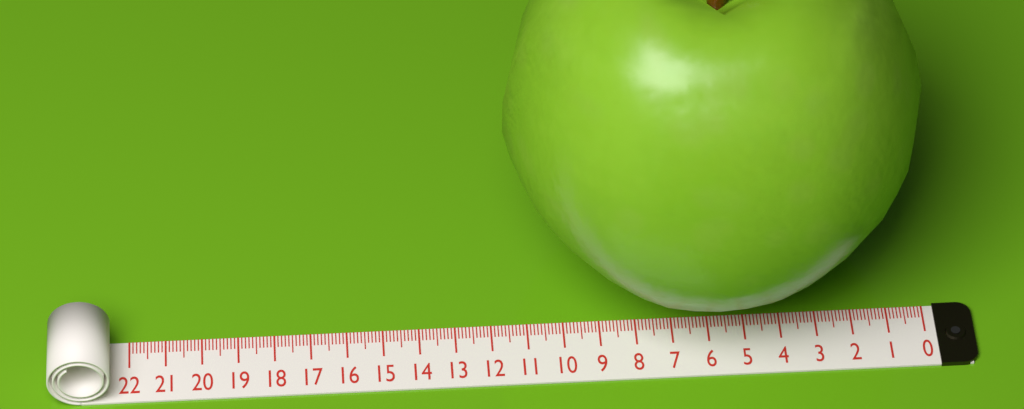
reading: 11.5 (no unit)
